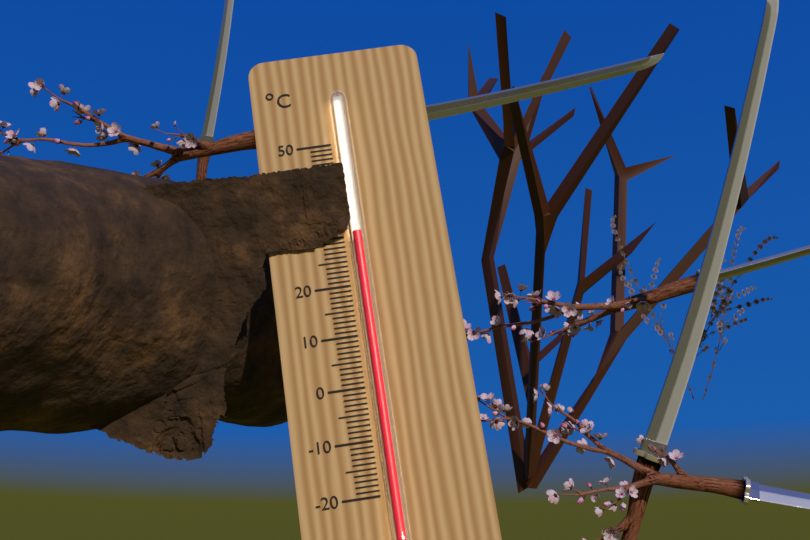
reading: 30 °C
